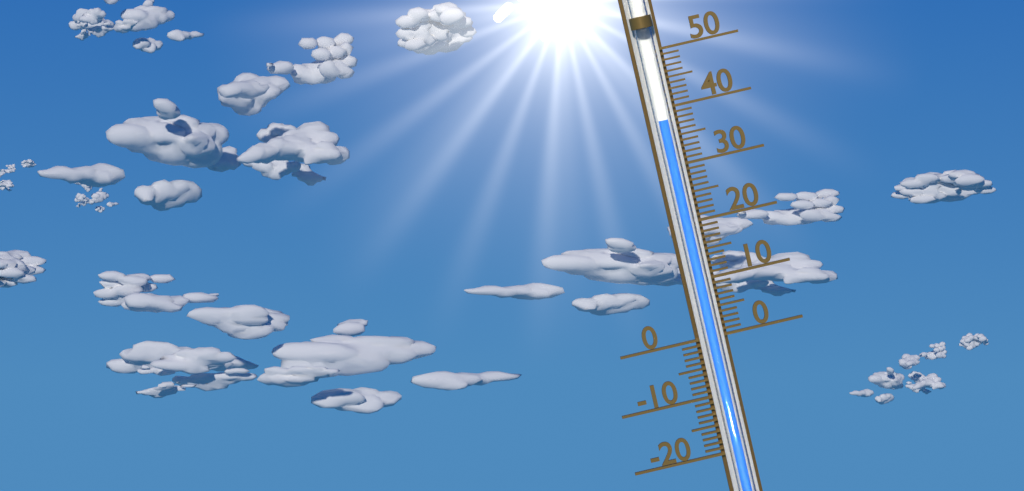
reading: 38 (no unit)
